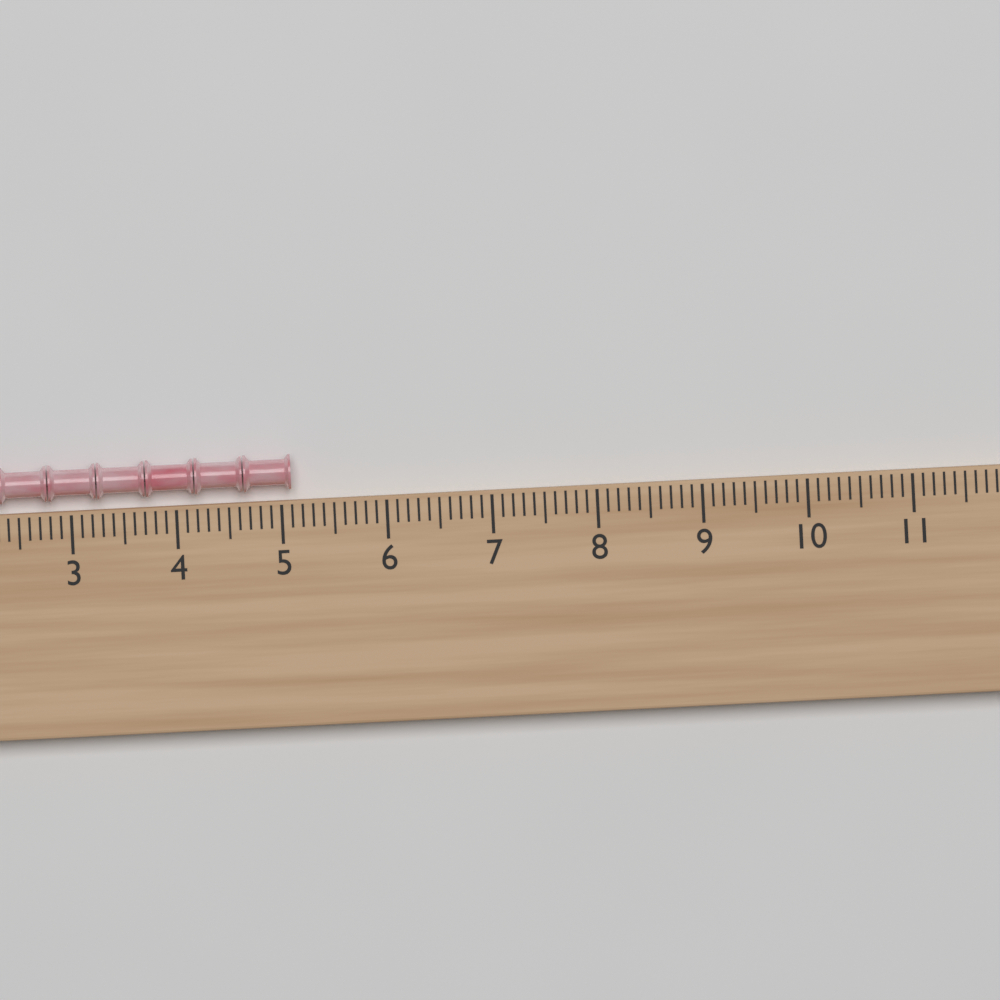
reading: 5.1 (no unit)
